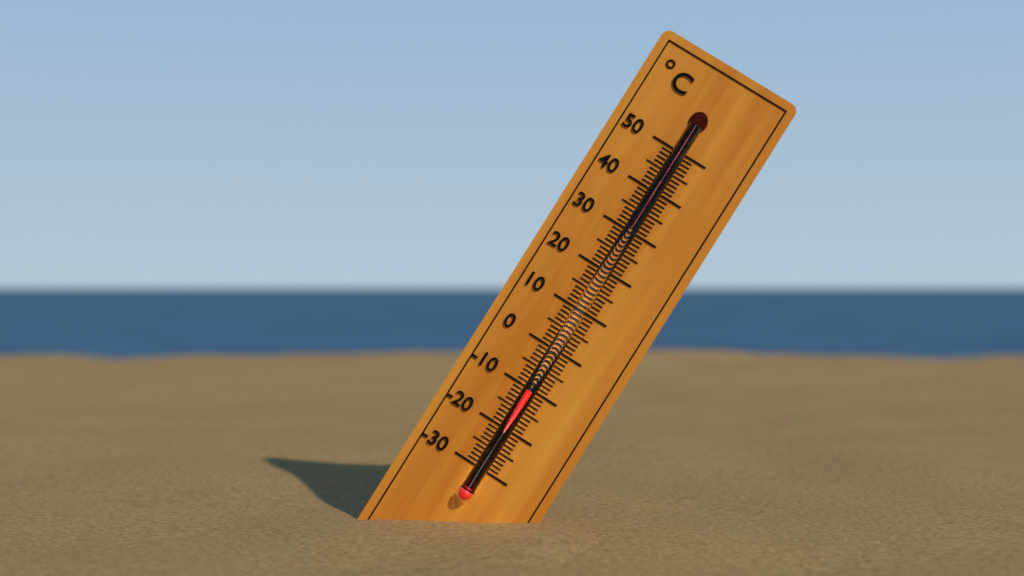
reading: -10 °C
